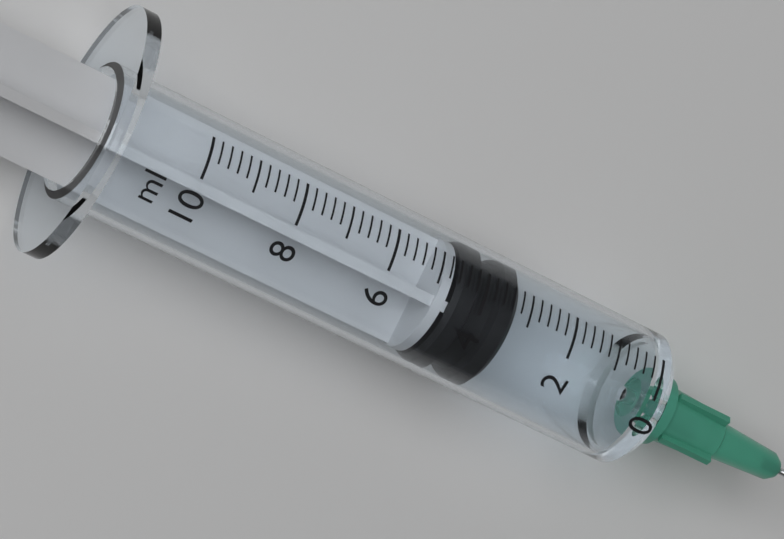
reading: 3.2 ml
